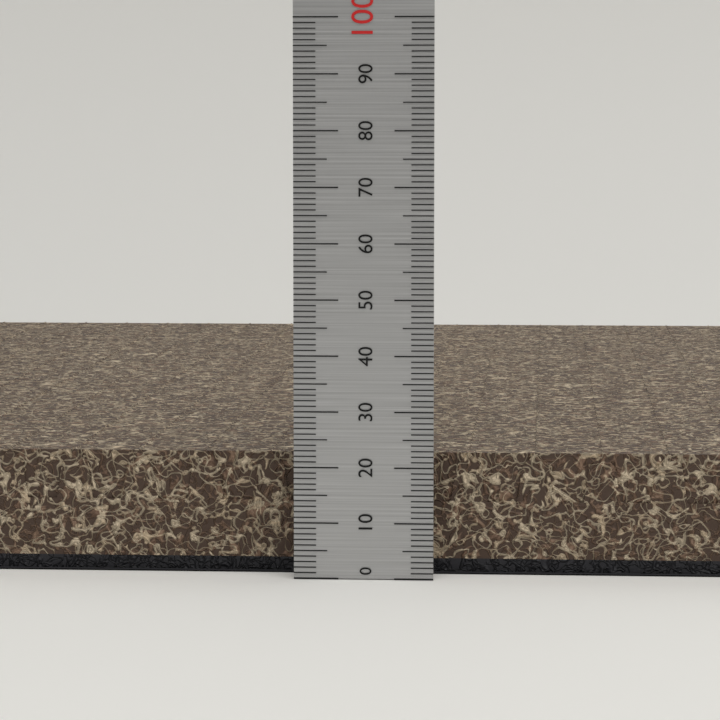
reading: 22 (no unit)
